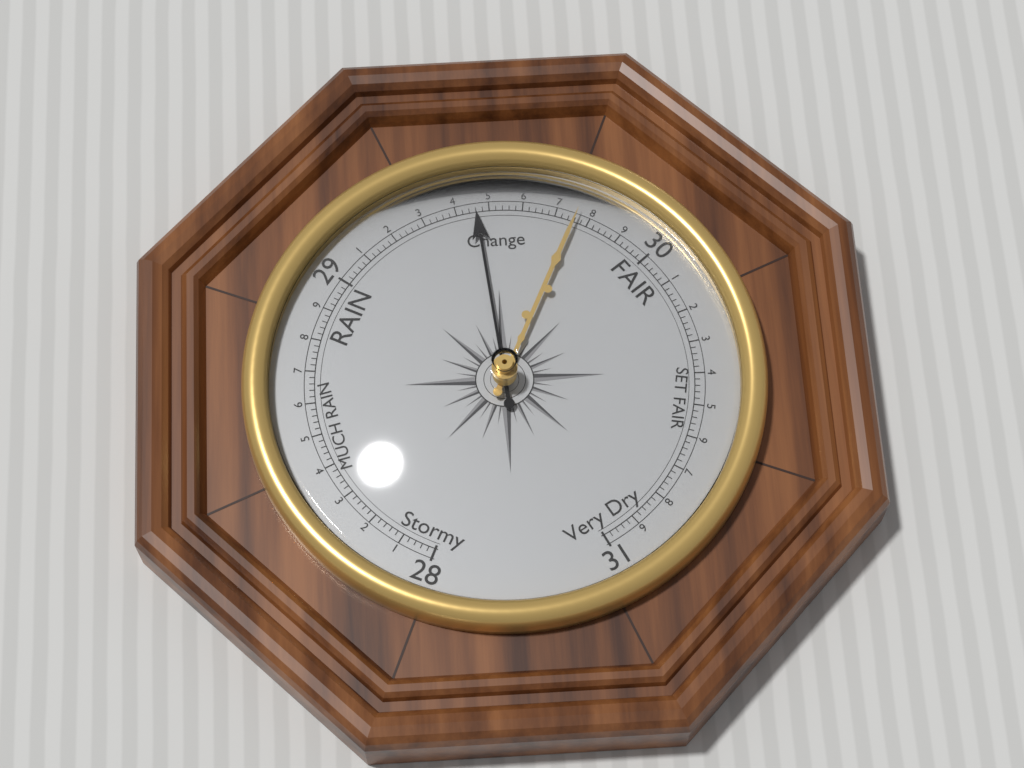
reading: 29.46 (no unit)
